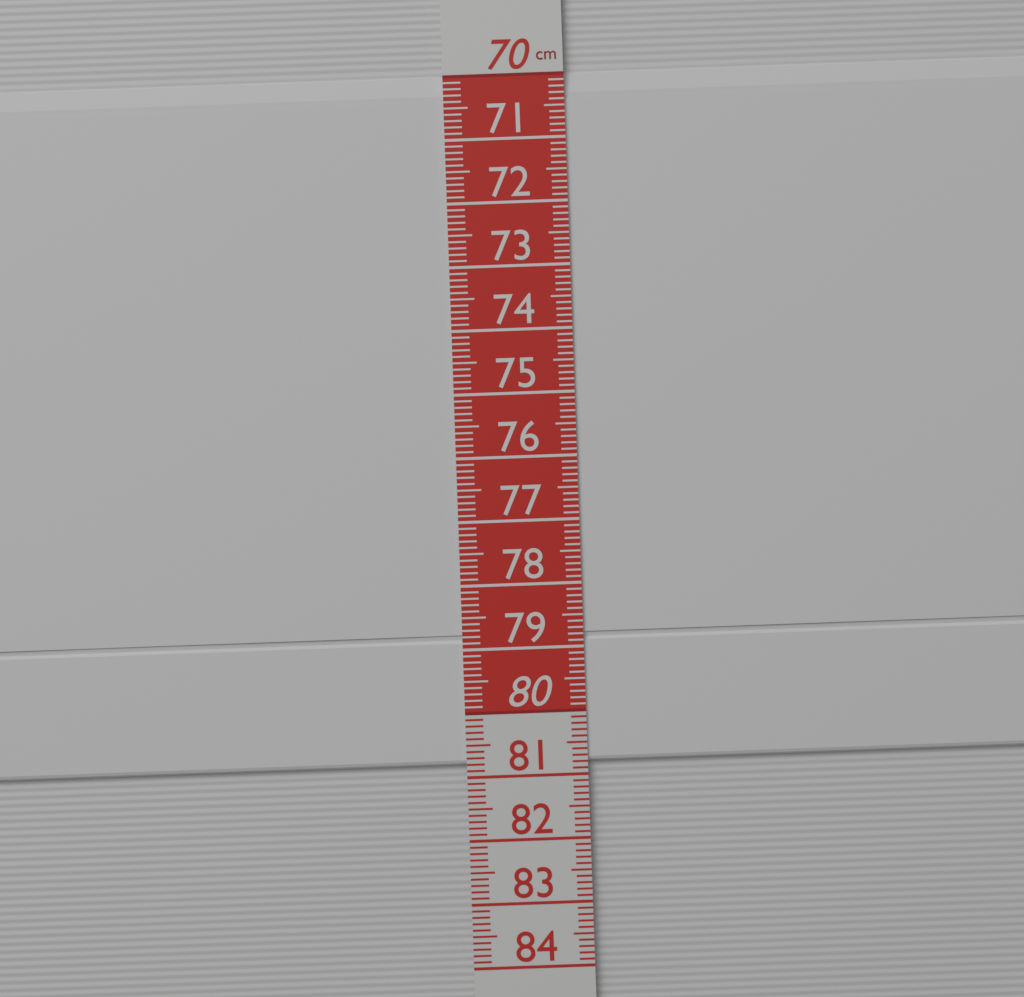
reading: 80.8 cm
